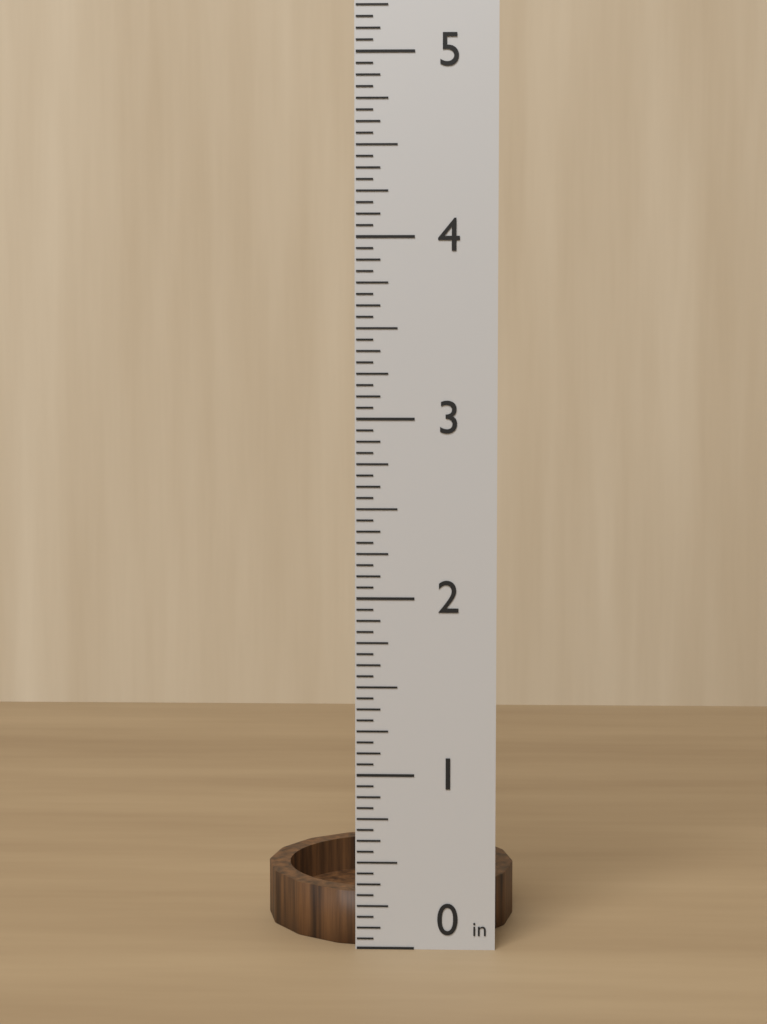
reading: 0.3125 in
